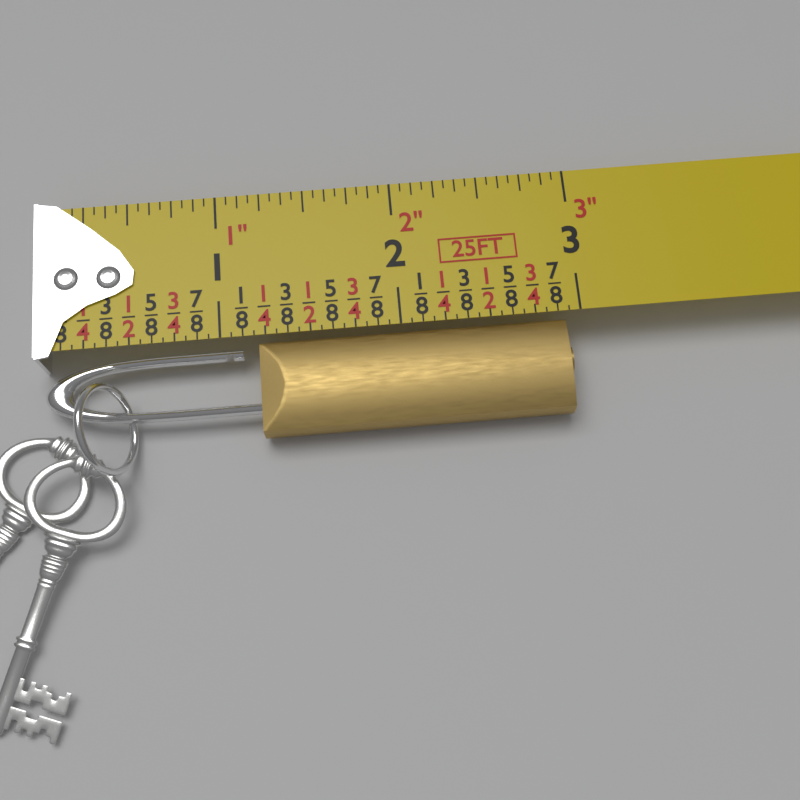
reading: 2.9375 in
